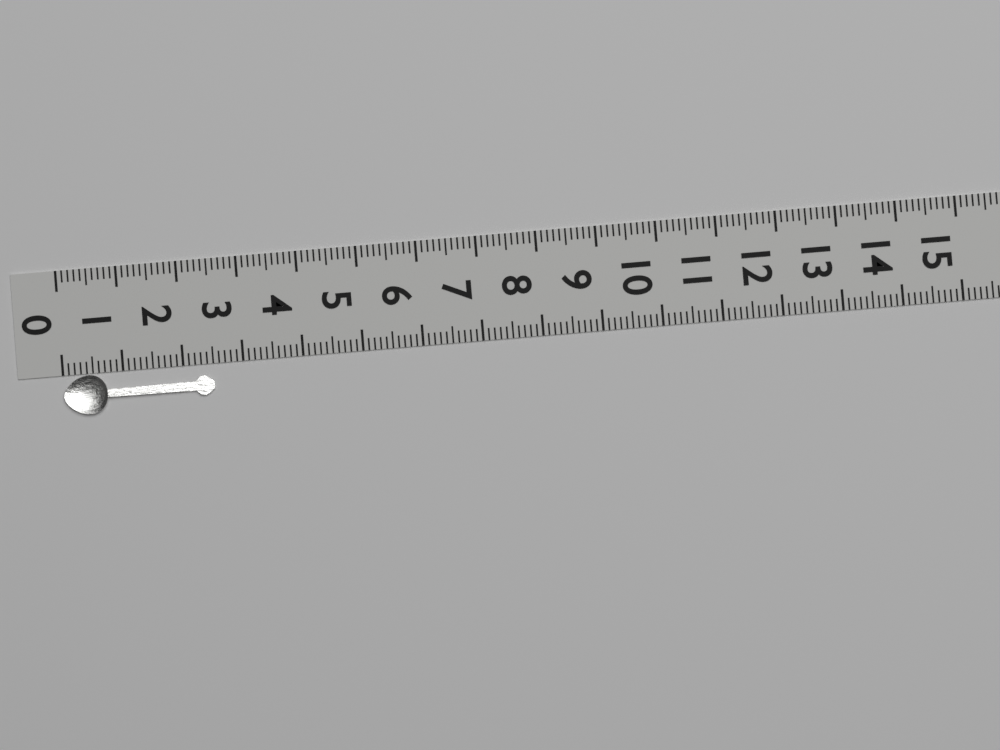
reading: 2.5 (no unit)
